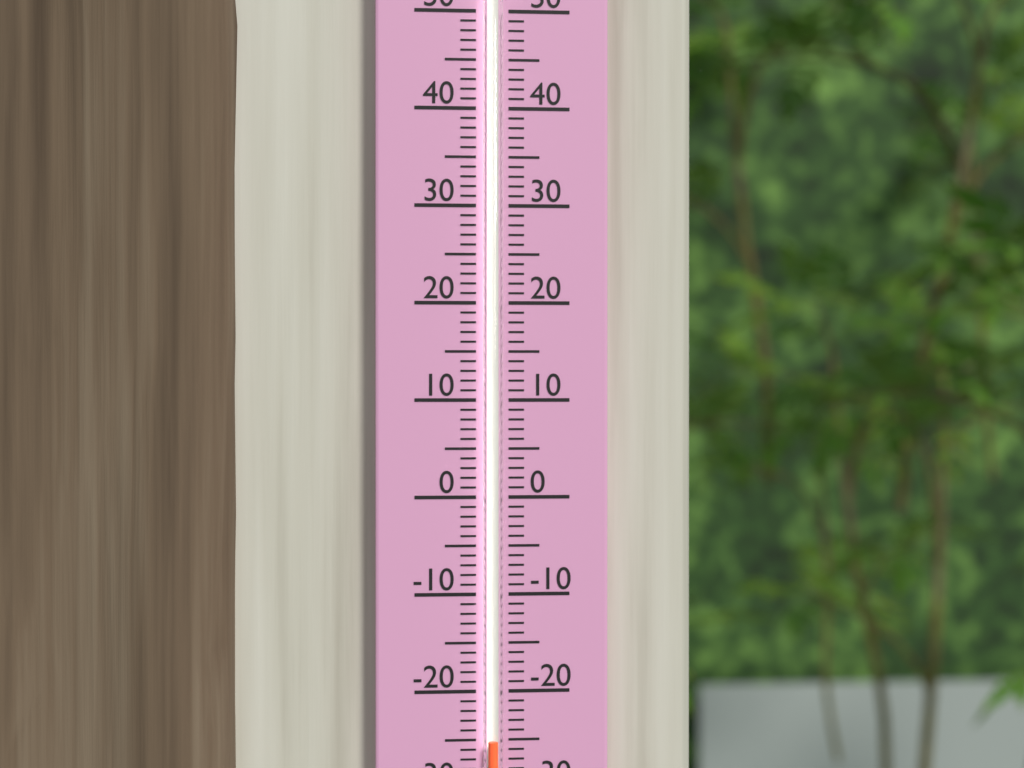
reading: -25 (no unit)
